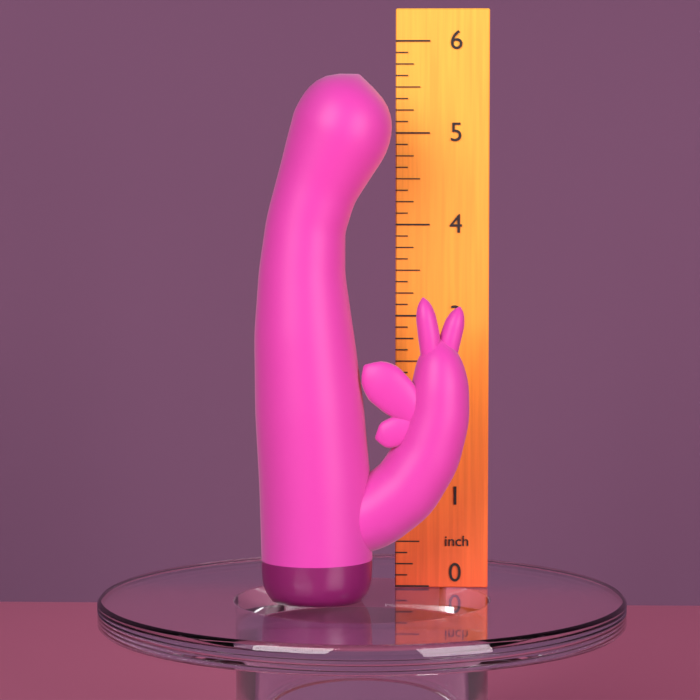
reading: 5.625 inch
